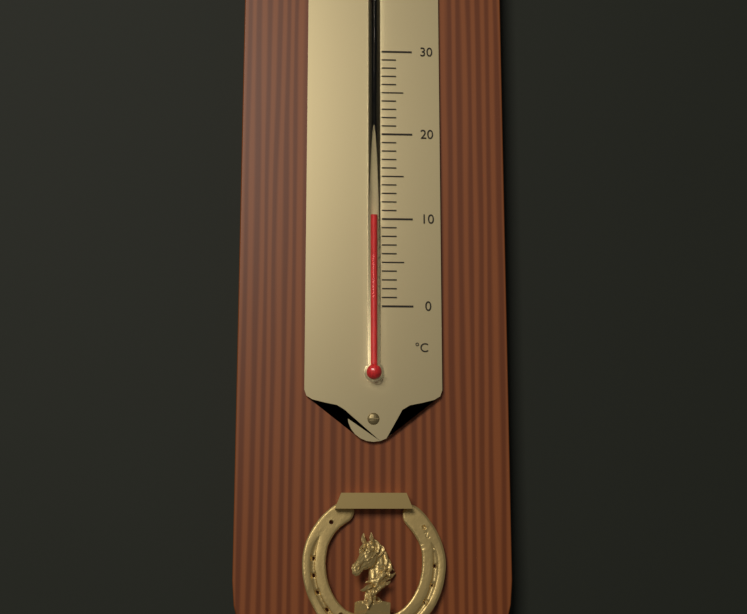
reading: 10 °C
